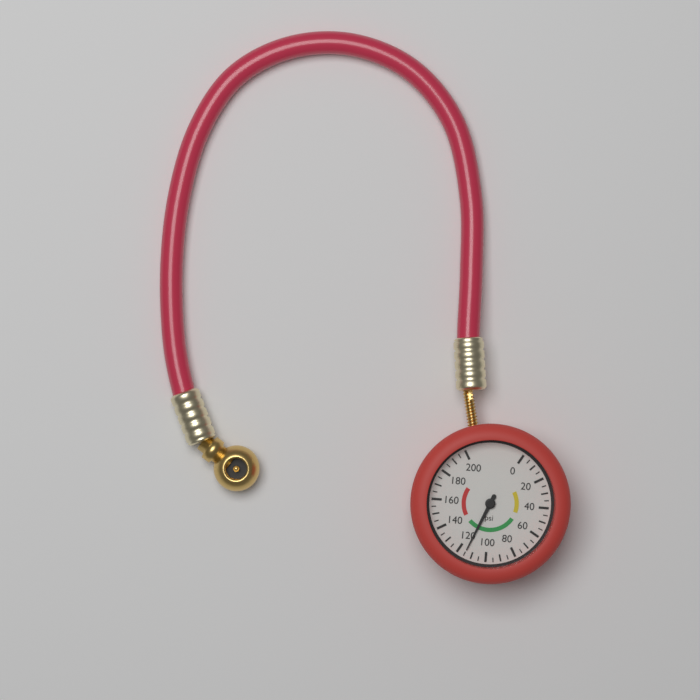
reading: 115 psi
